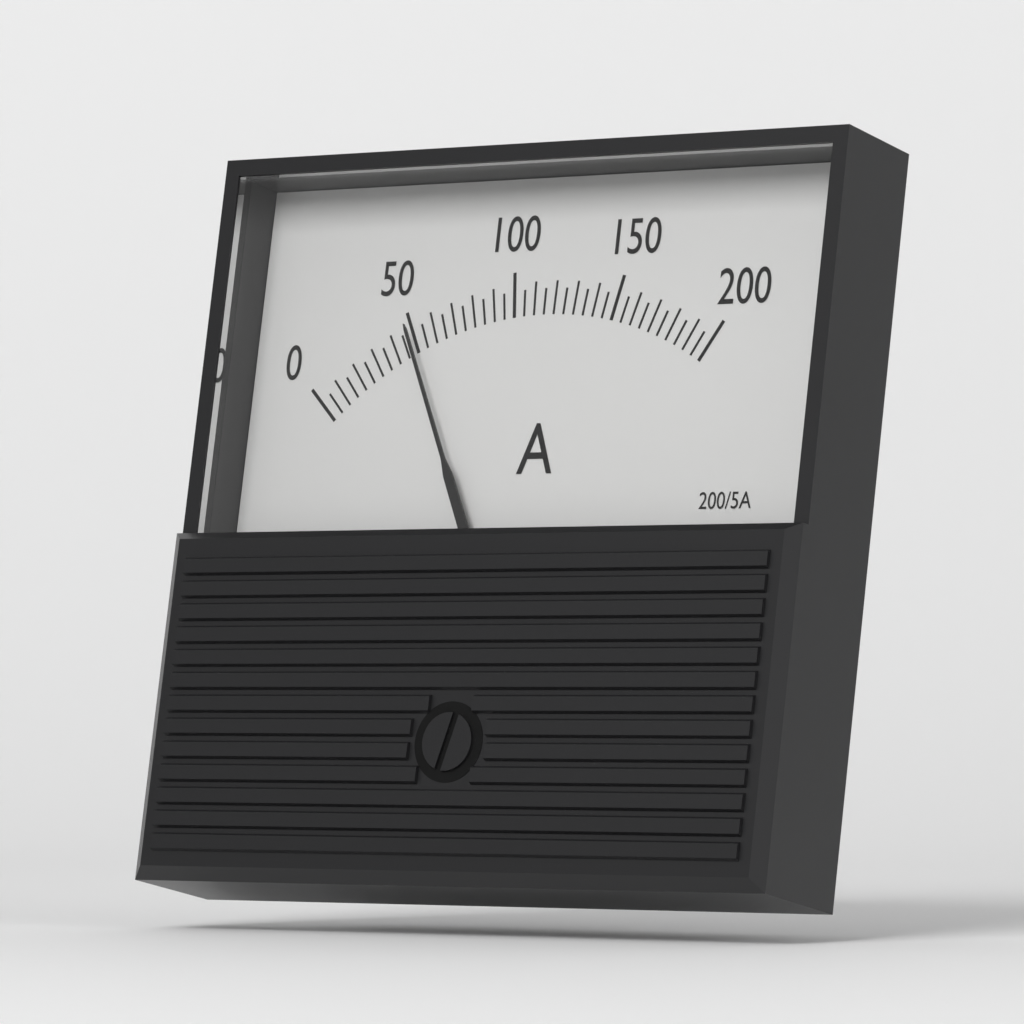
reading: 50 A
